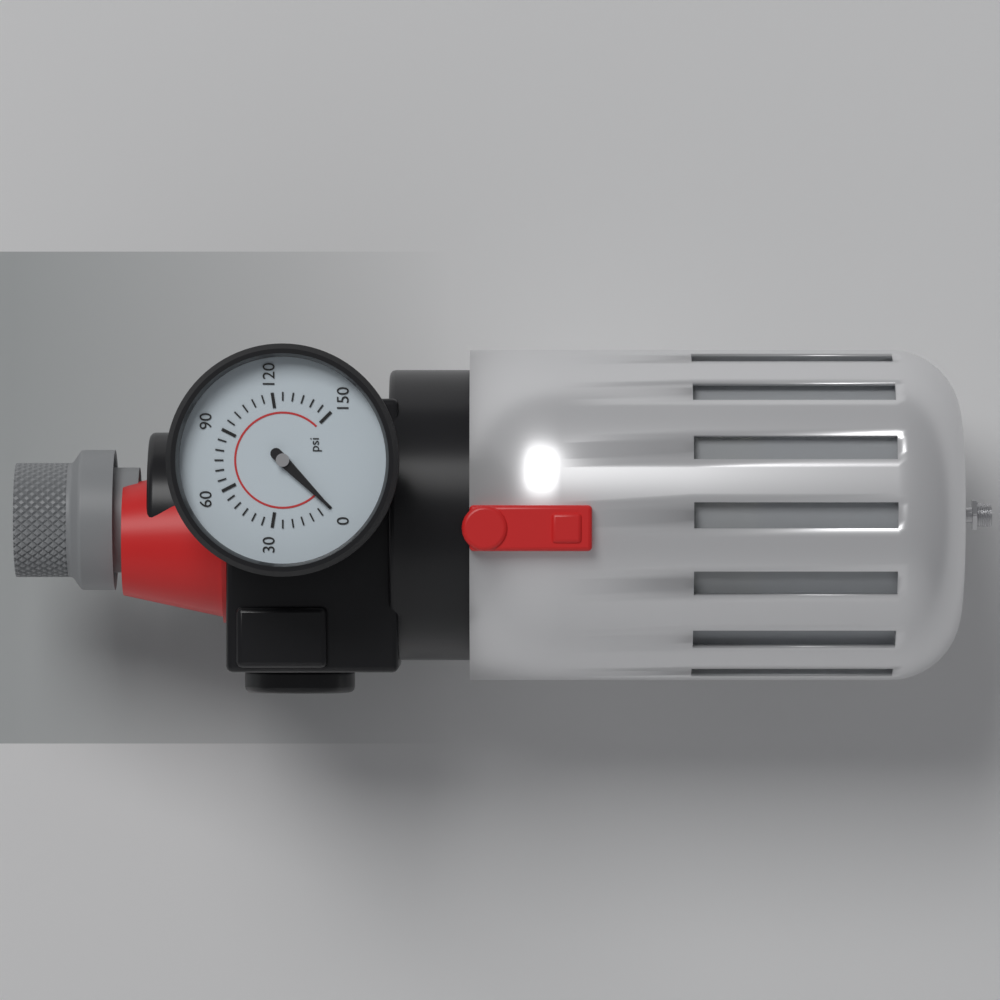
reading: 0 psi
